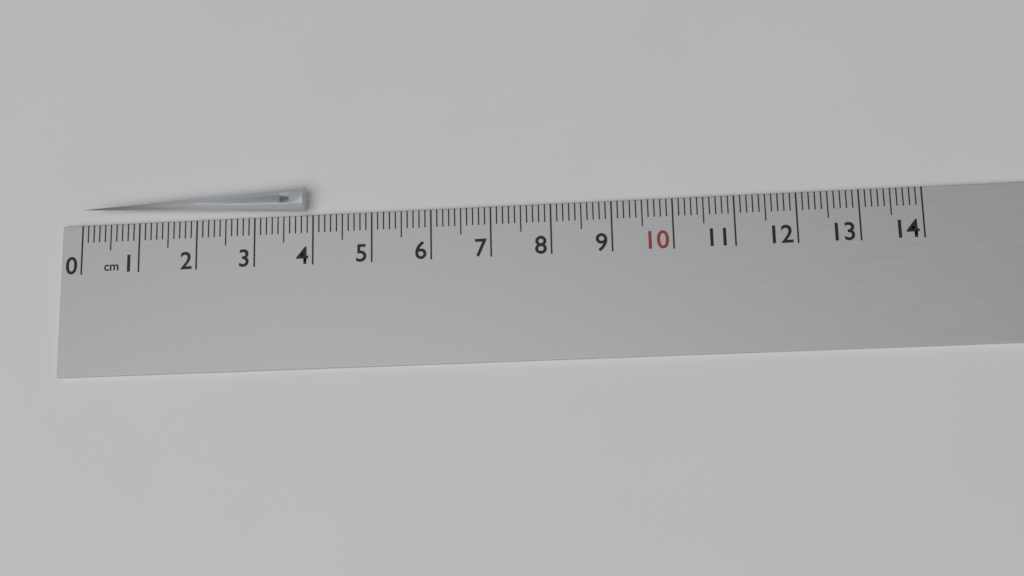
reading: 3.9 cm
